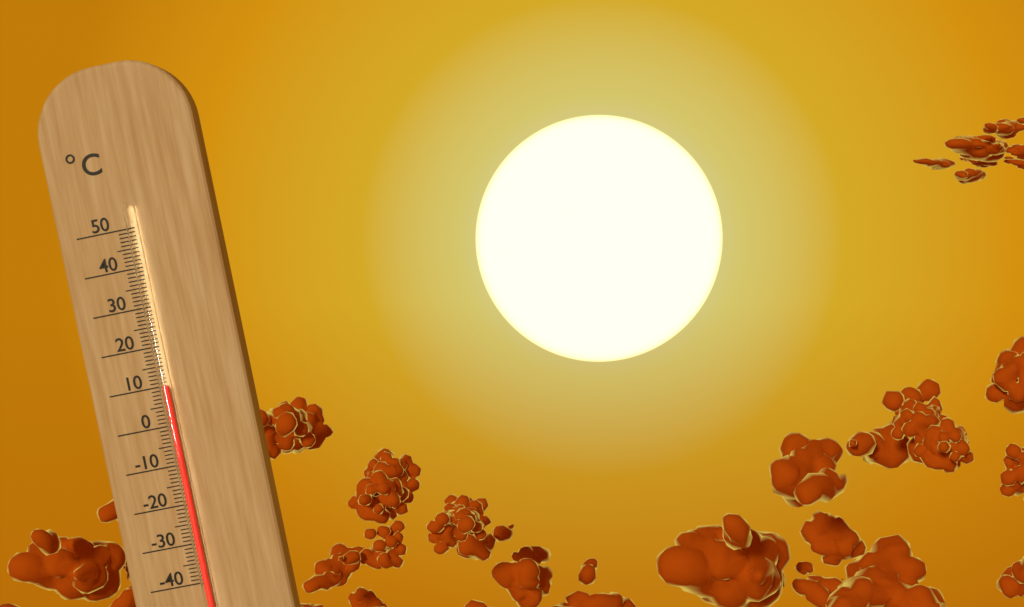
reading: 10 °C
